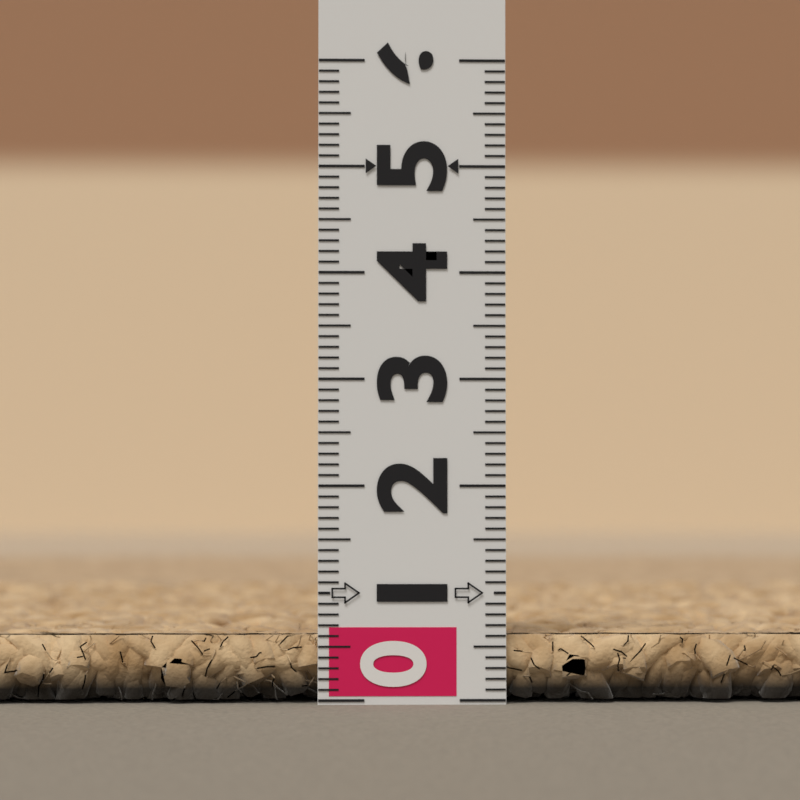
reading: 0.6 (no unit)
